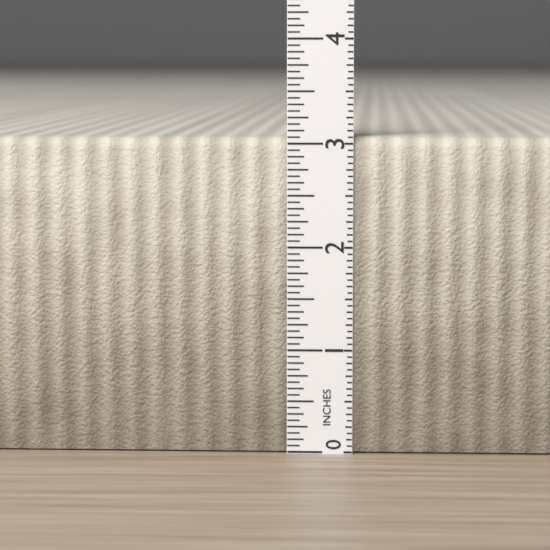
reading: 3.0625 in
